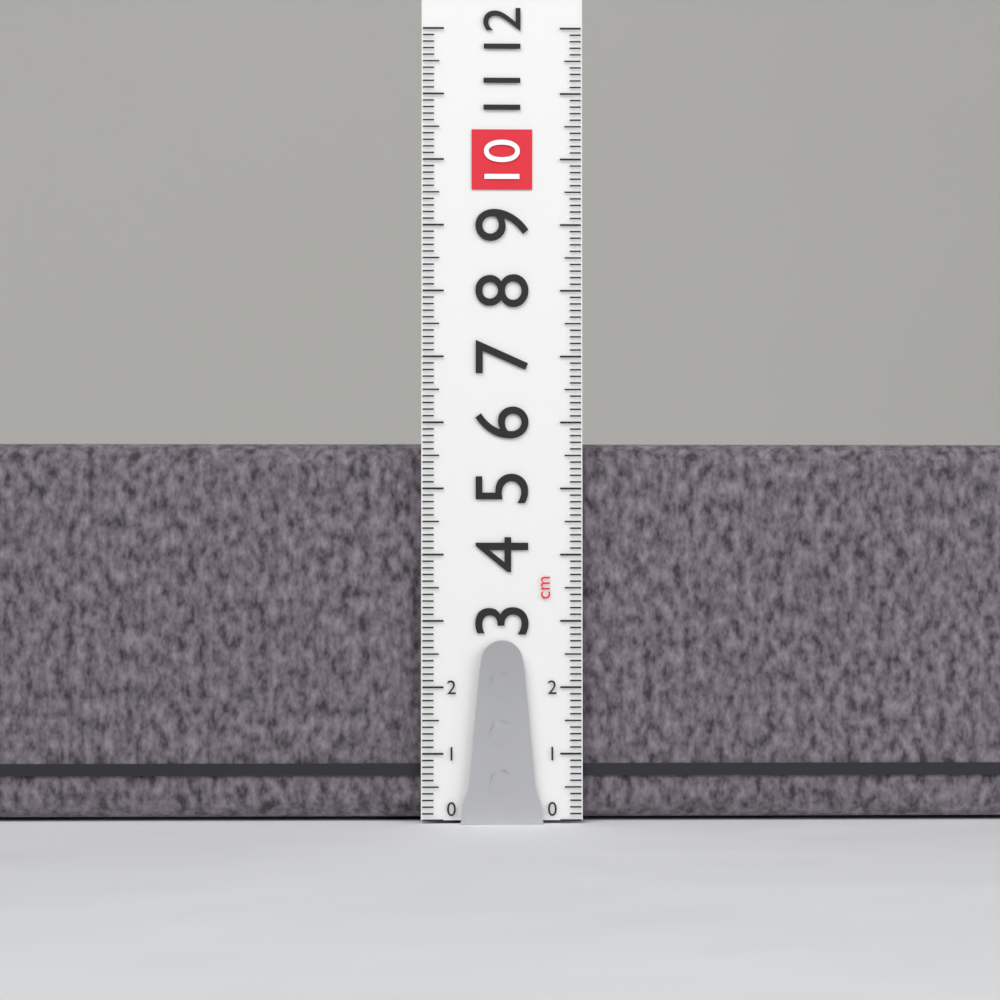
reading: 5.7 cm
